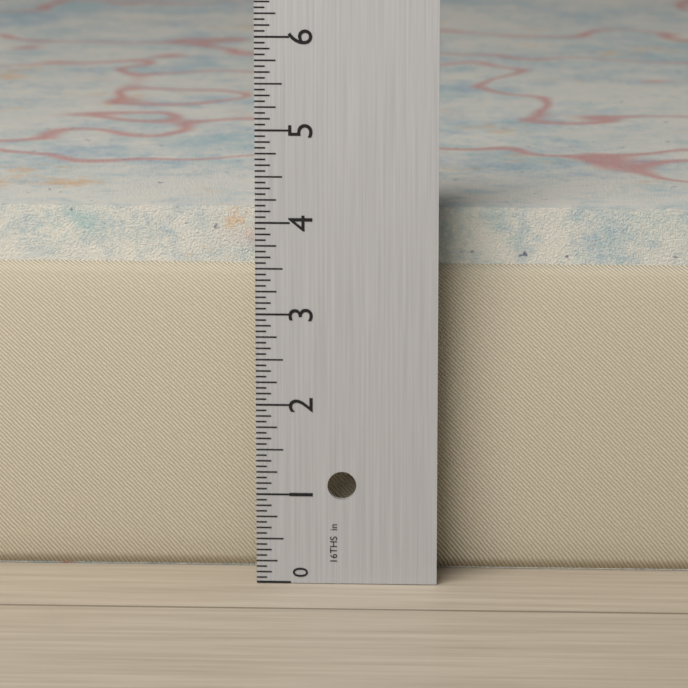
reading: 4.0625 in
